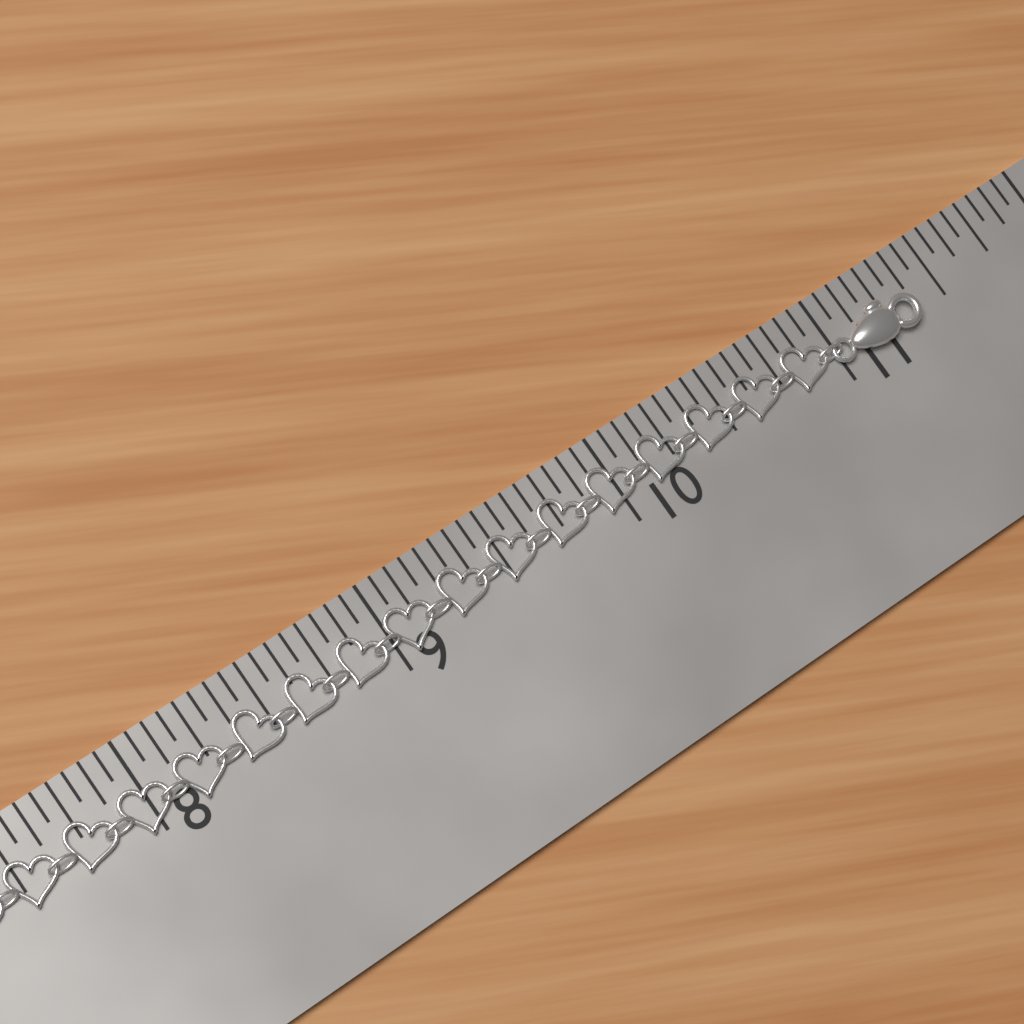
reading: 11.3750 in
